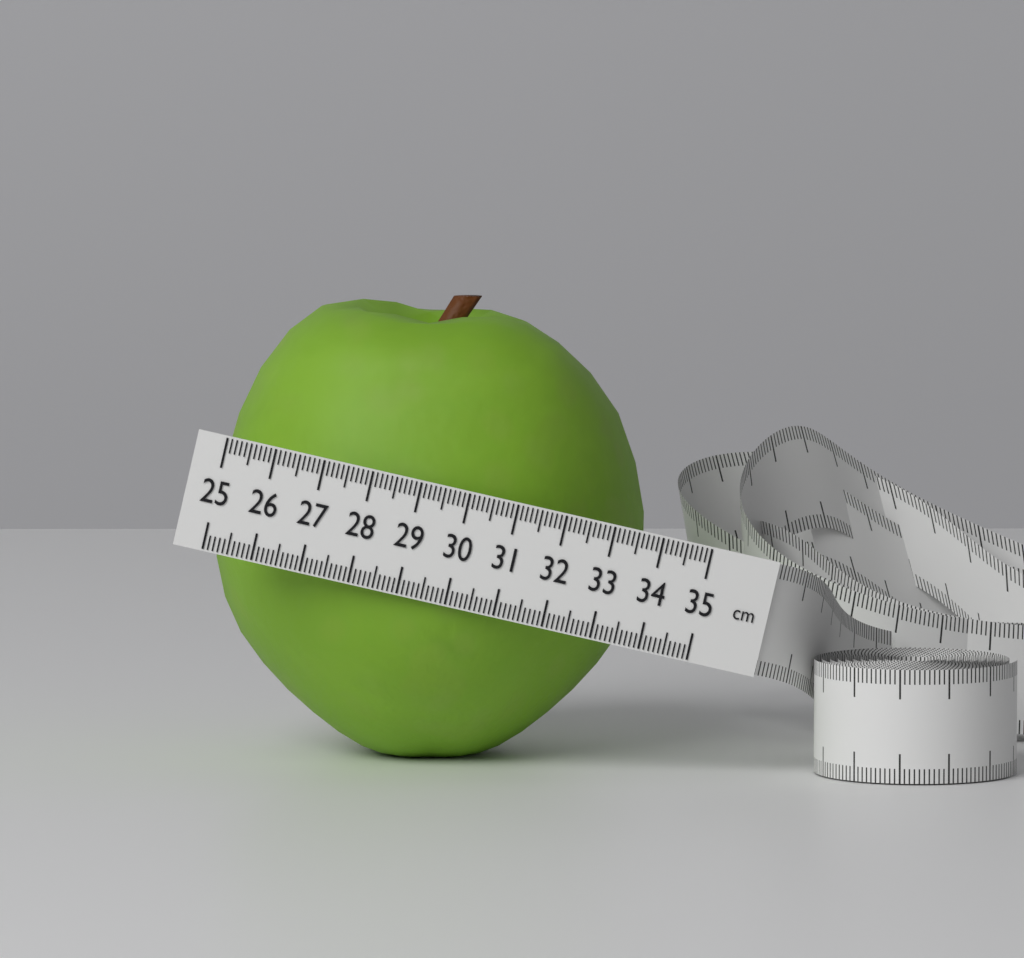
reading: 33.9 cm
